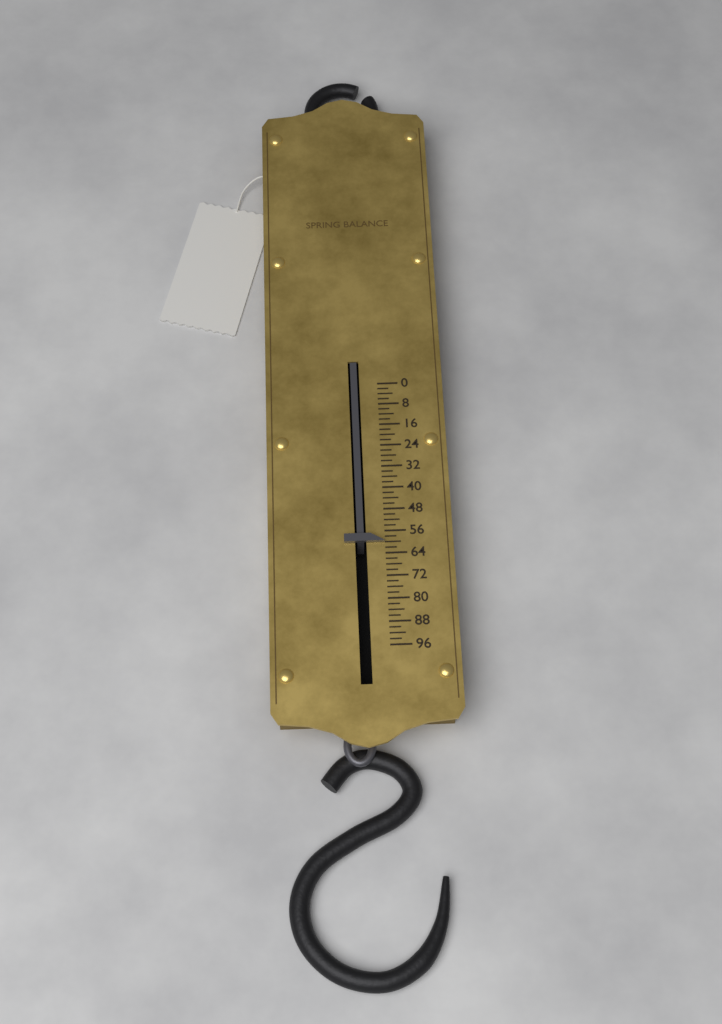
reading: 60 (no unit)
